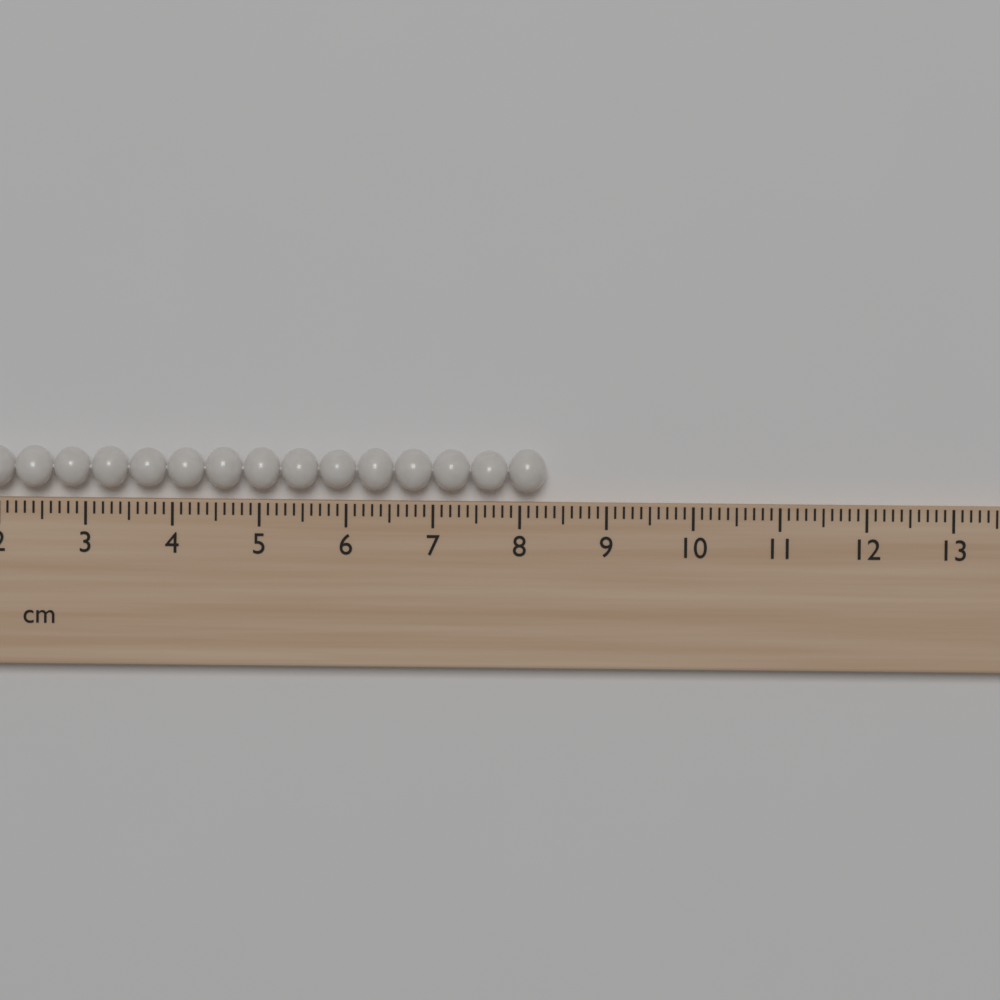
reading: 8.3 cm
